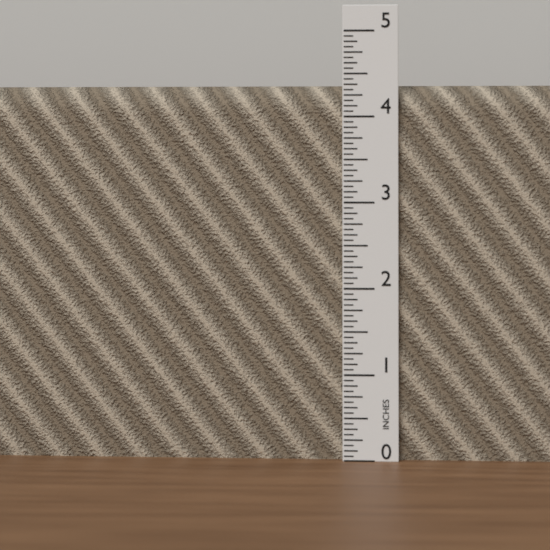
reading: 4.3750 in
